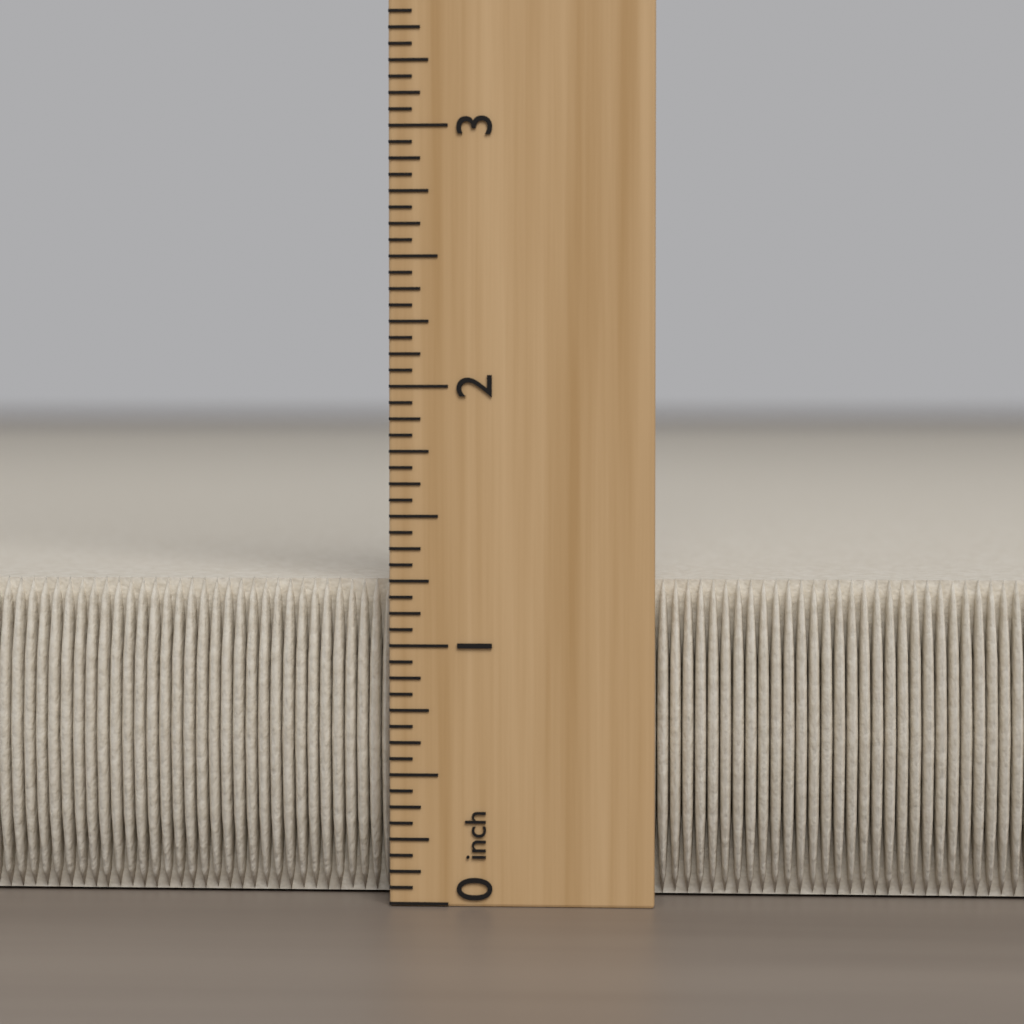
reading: 1.2500 inch
